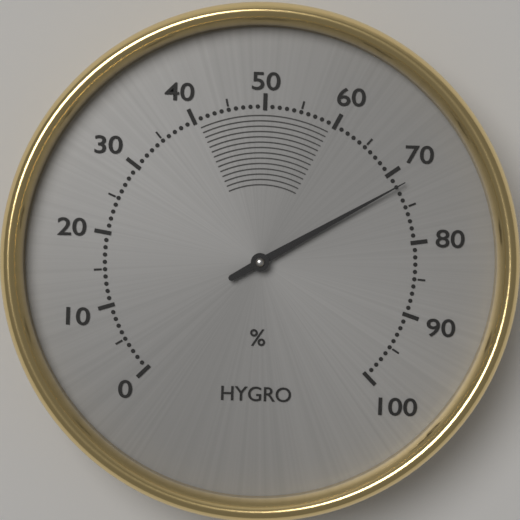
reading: 72 %
